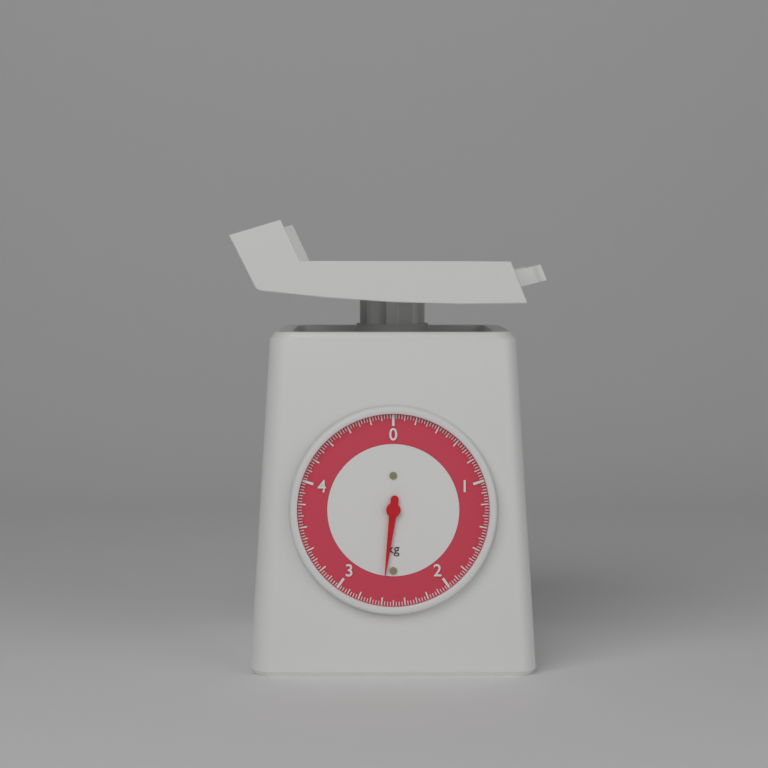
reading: 2.600 kg
